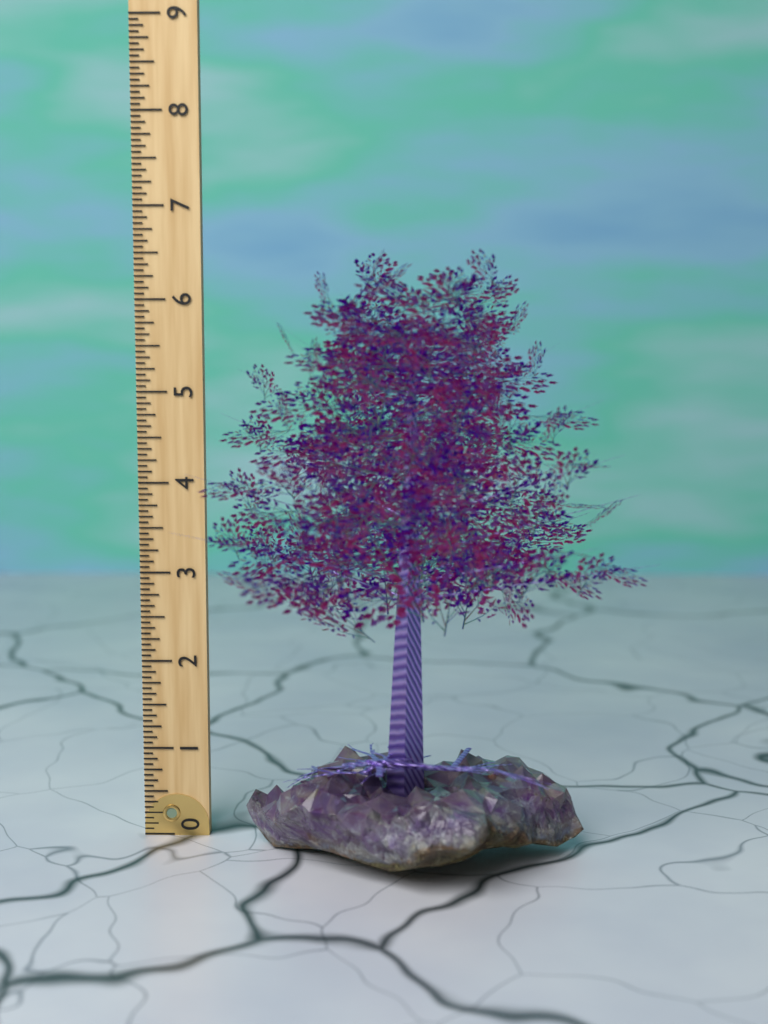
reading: 6.5000 (no unit)
